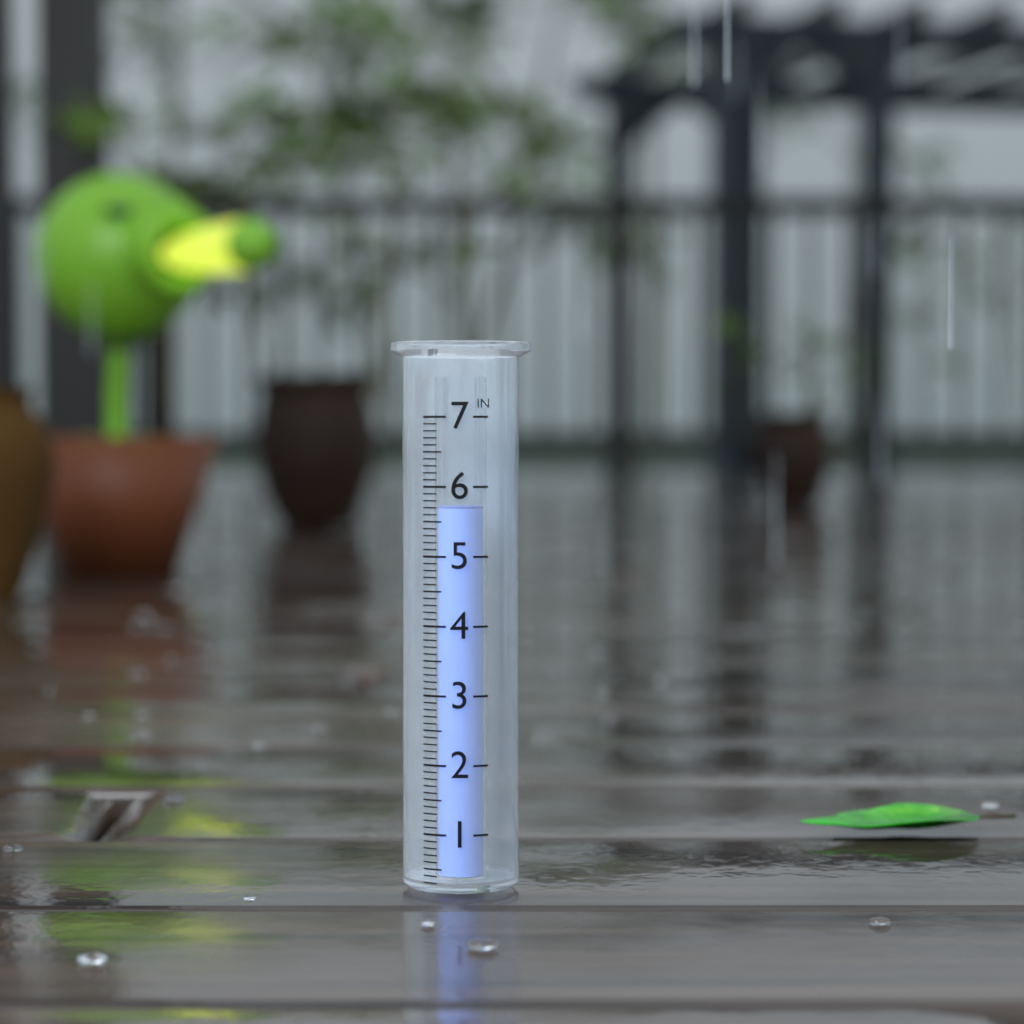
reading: 5.7 in
